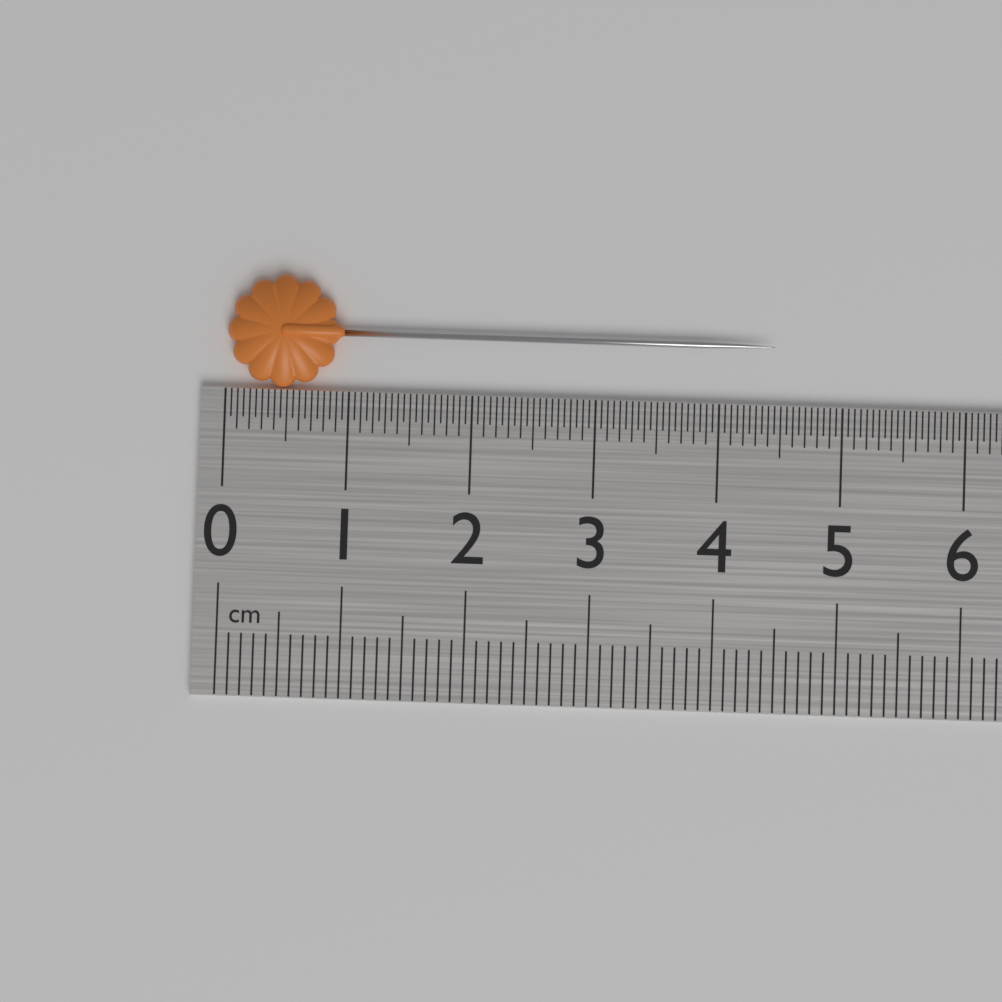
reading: 4.45 cm
